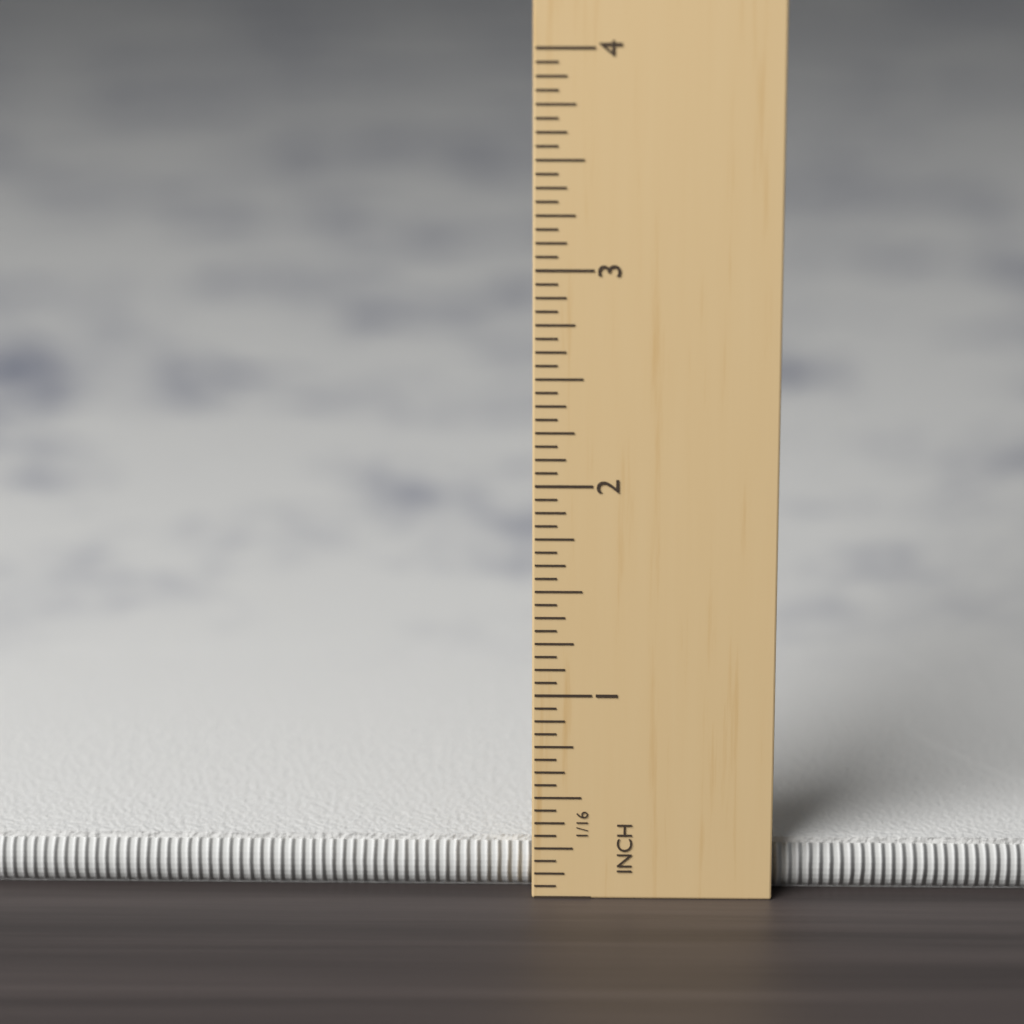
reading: 0.2500 in
